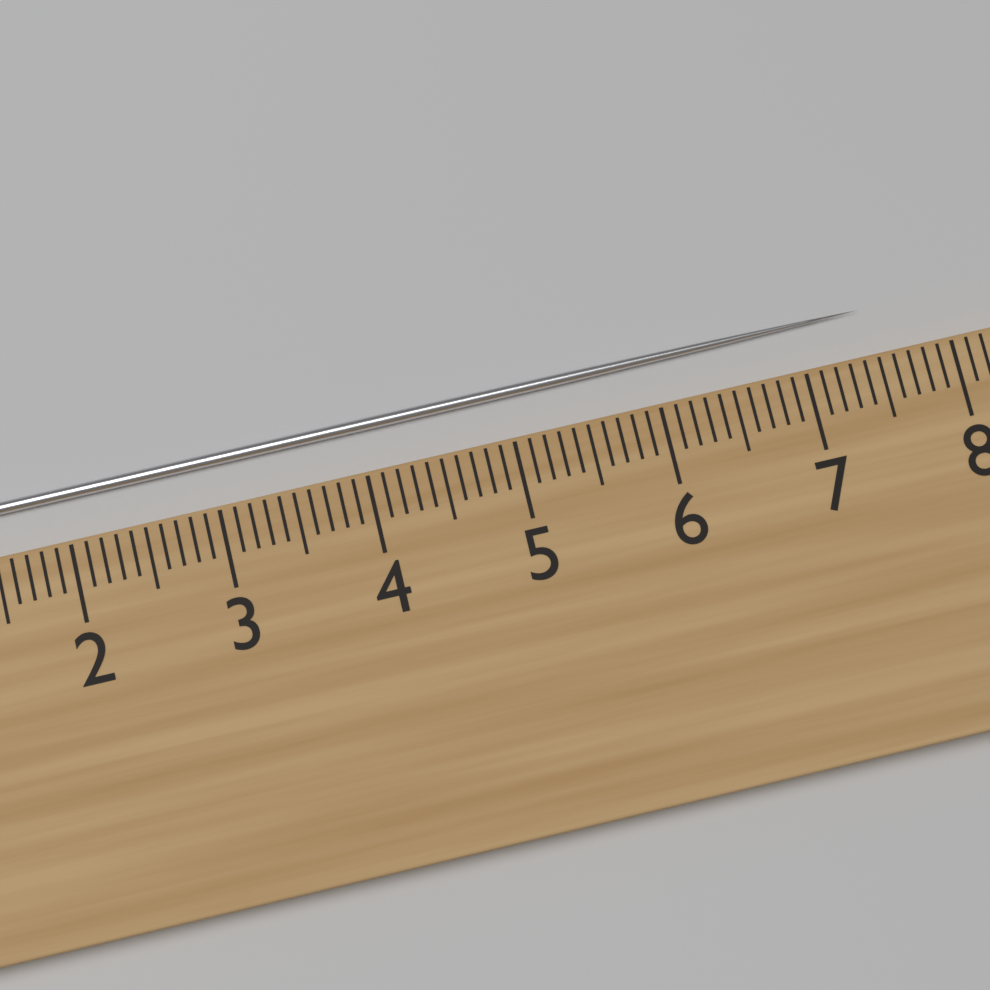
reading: 7.5 cm
